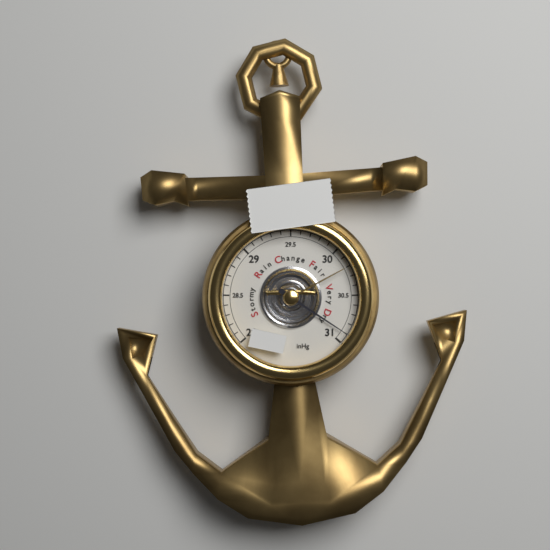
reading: 30.9 inHg
